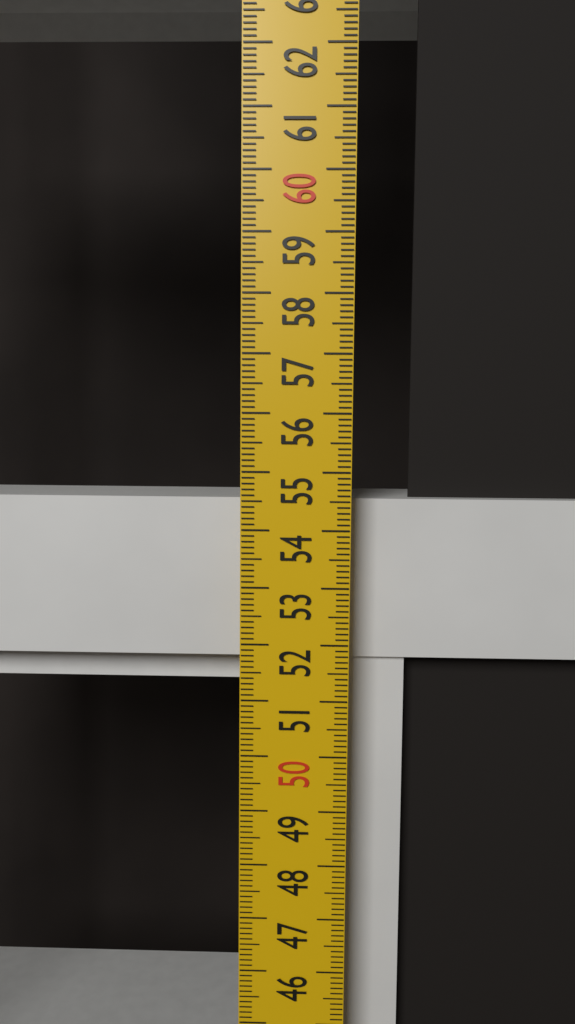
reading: 54.5 cm
